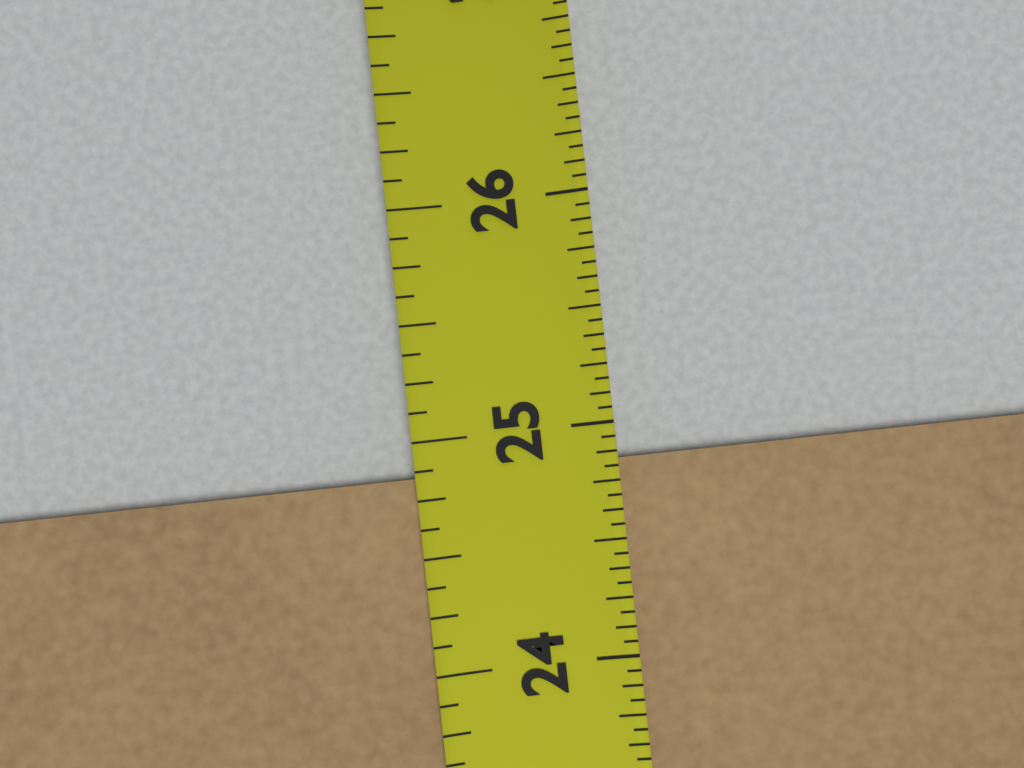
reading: 24.8750 in
